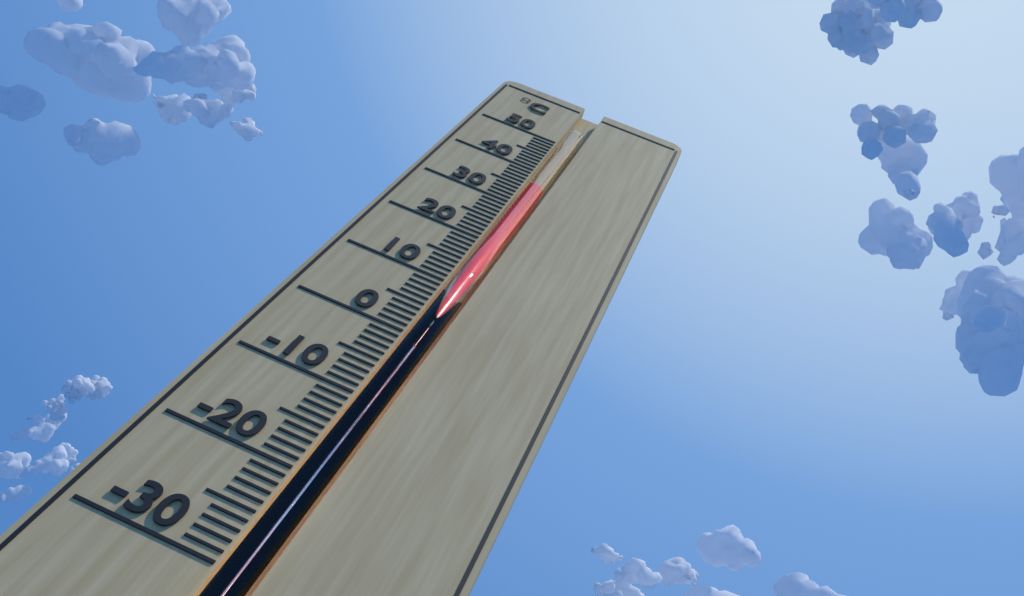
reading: 35 °C
